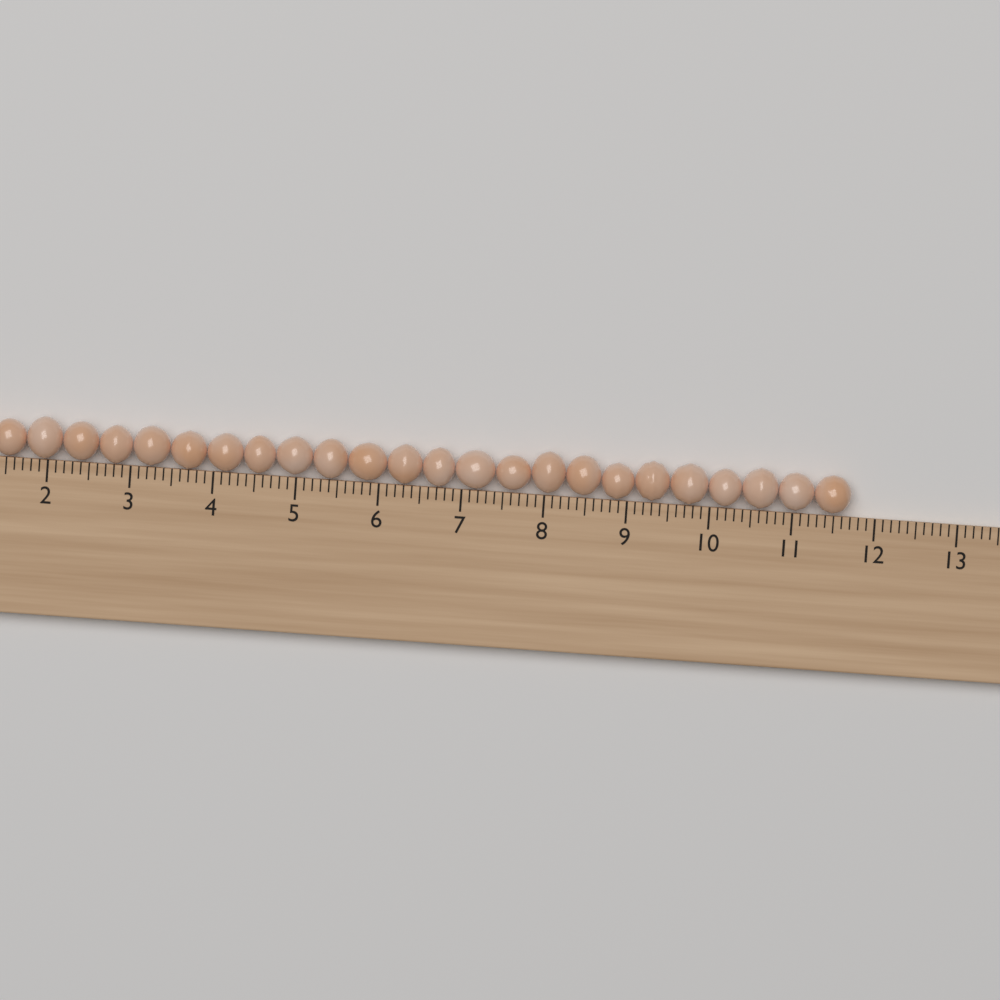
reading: 11.7 cm
